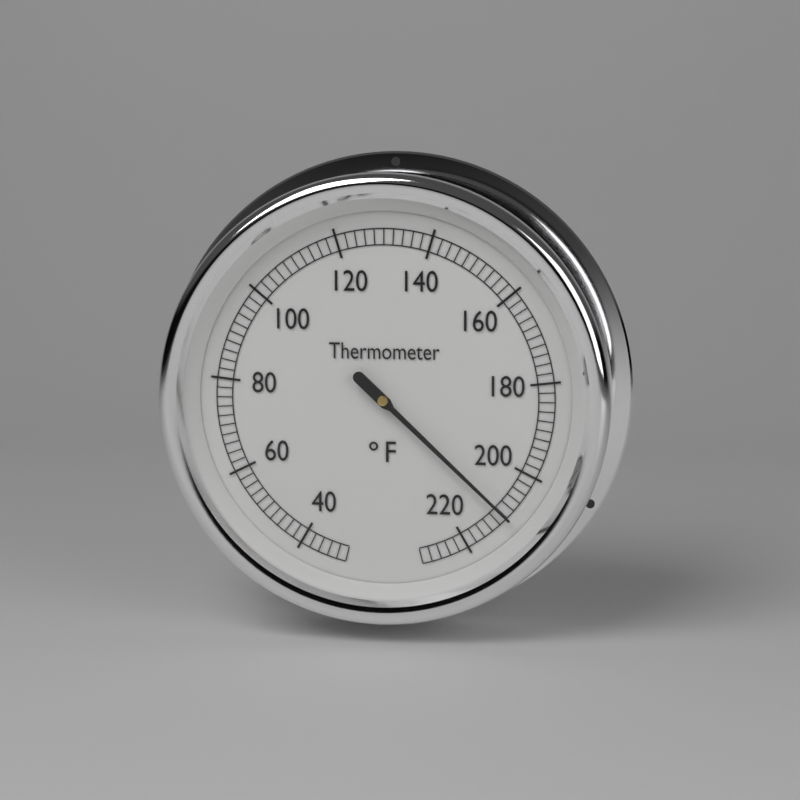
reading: 210 °F
